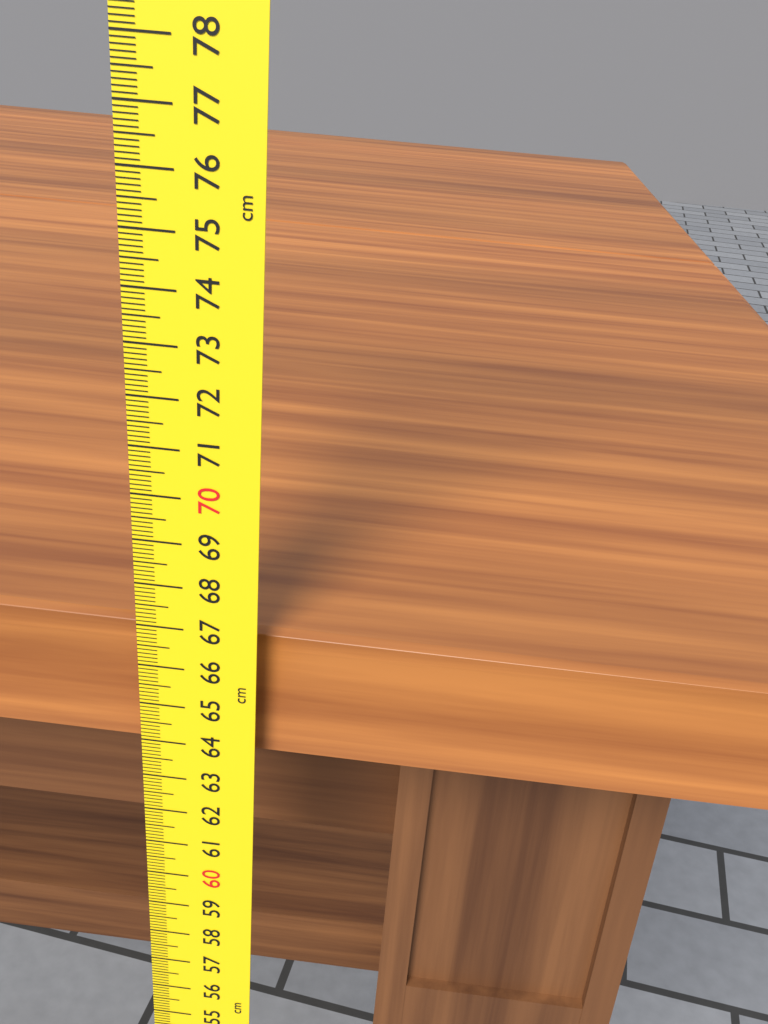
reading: 66.8 cm
